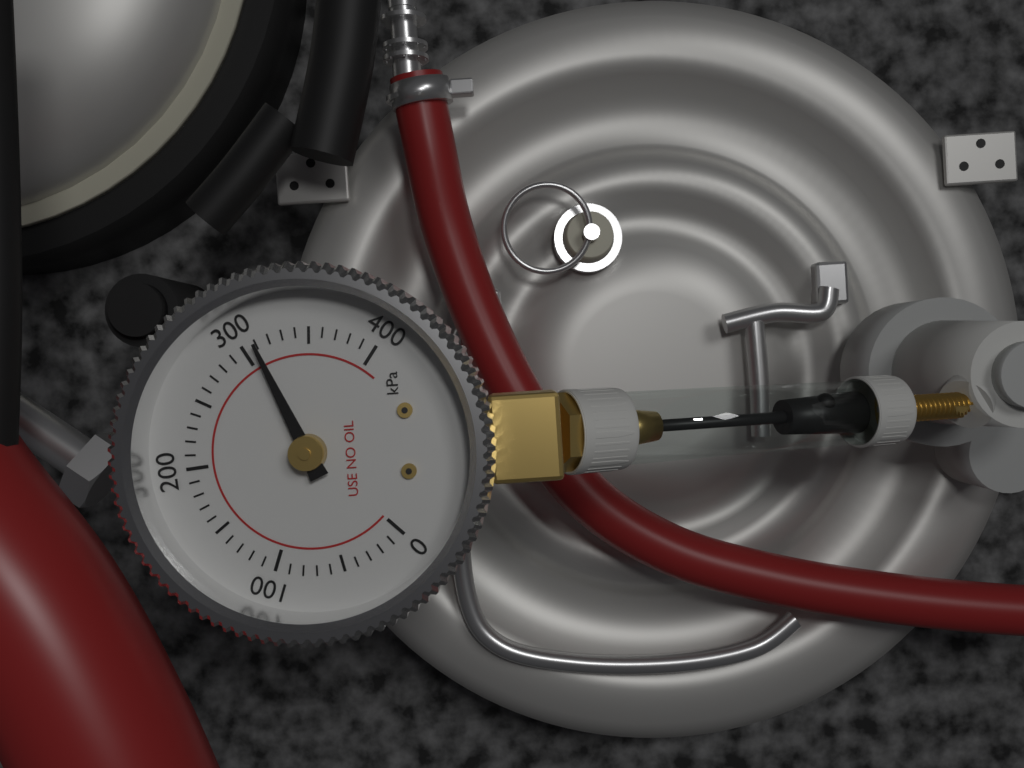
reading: 310 kPa
